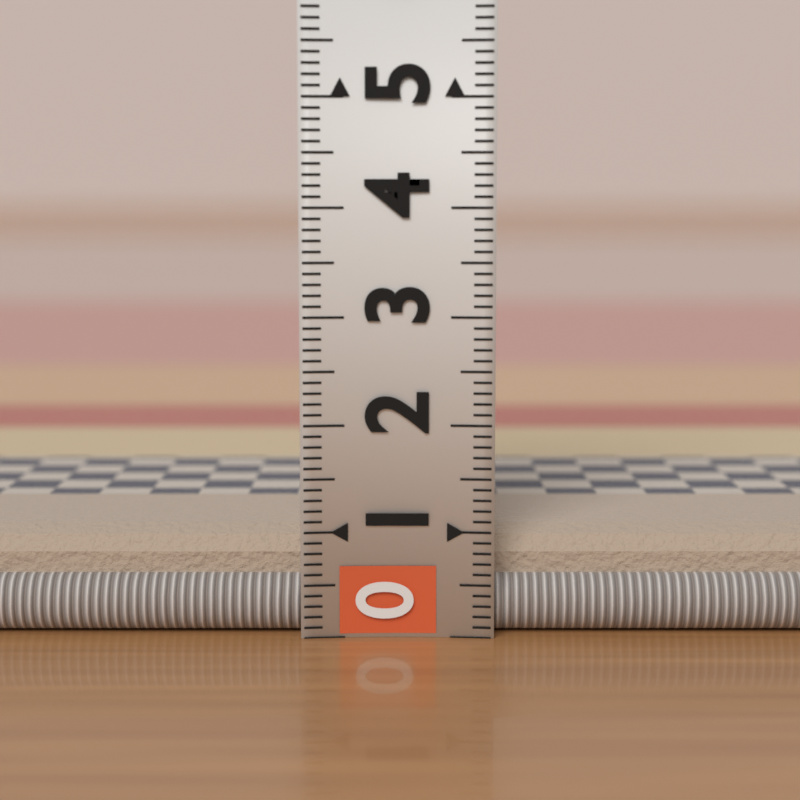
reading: 1.0 (no unit)
